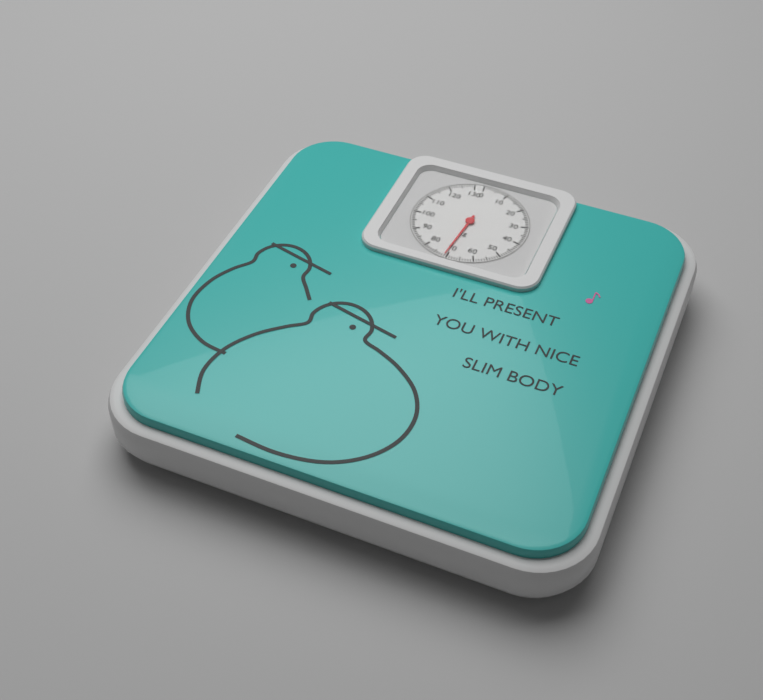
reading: 71 kg
